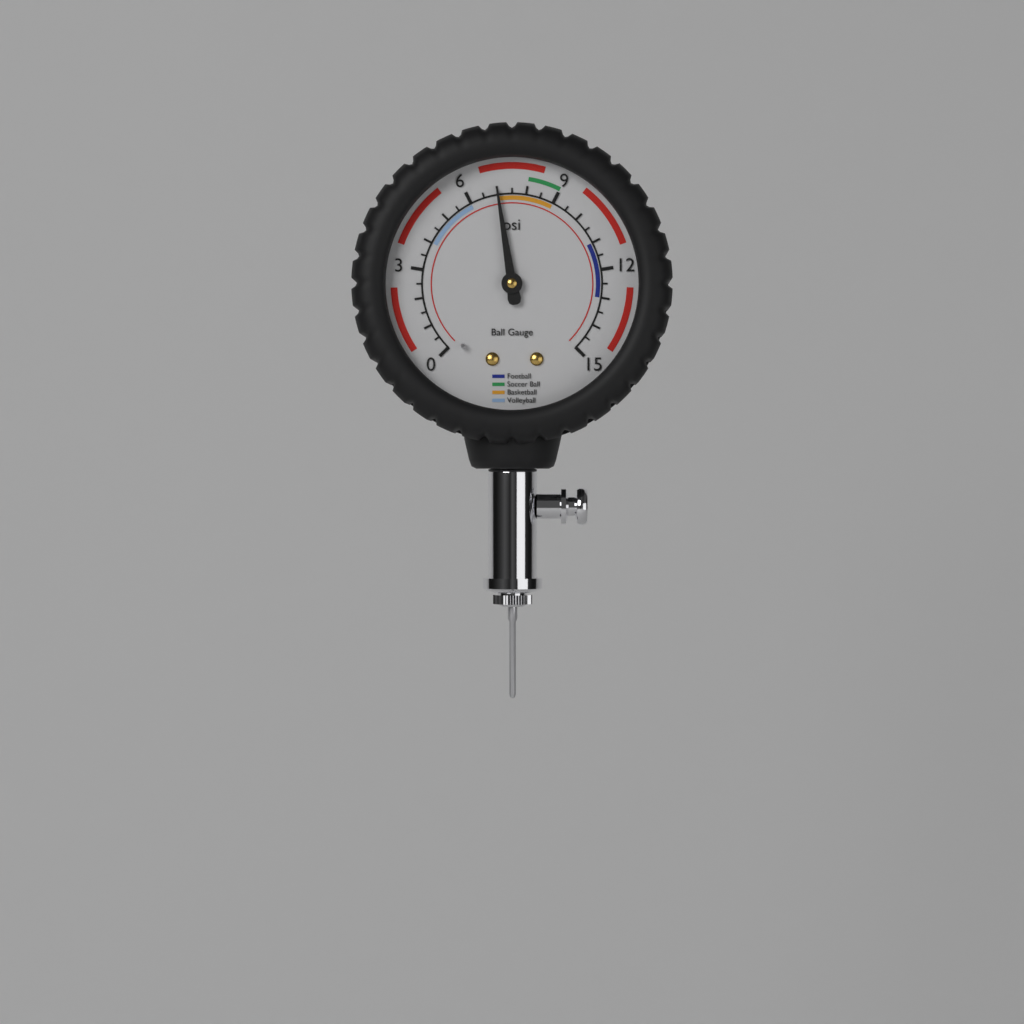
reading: 7.0 psi
